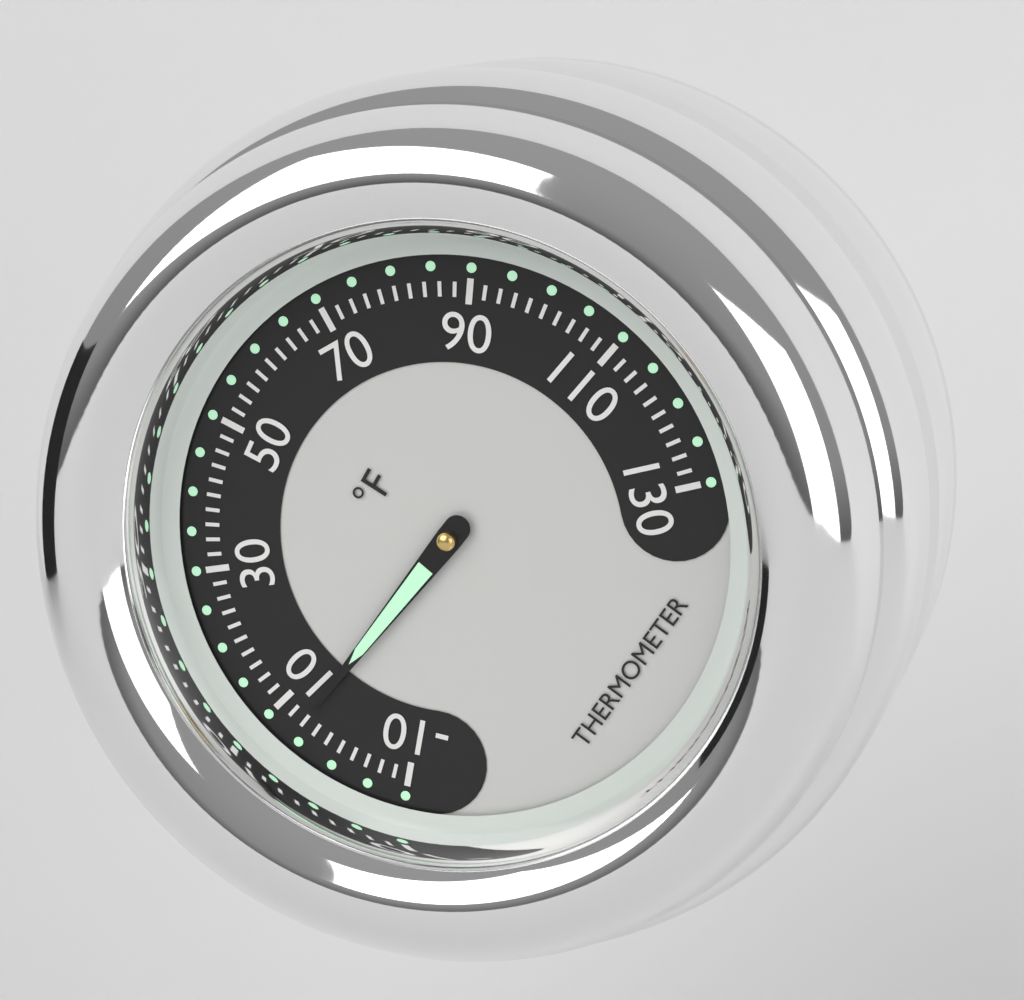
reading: 6 °F
